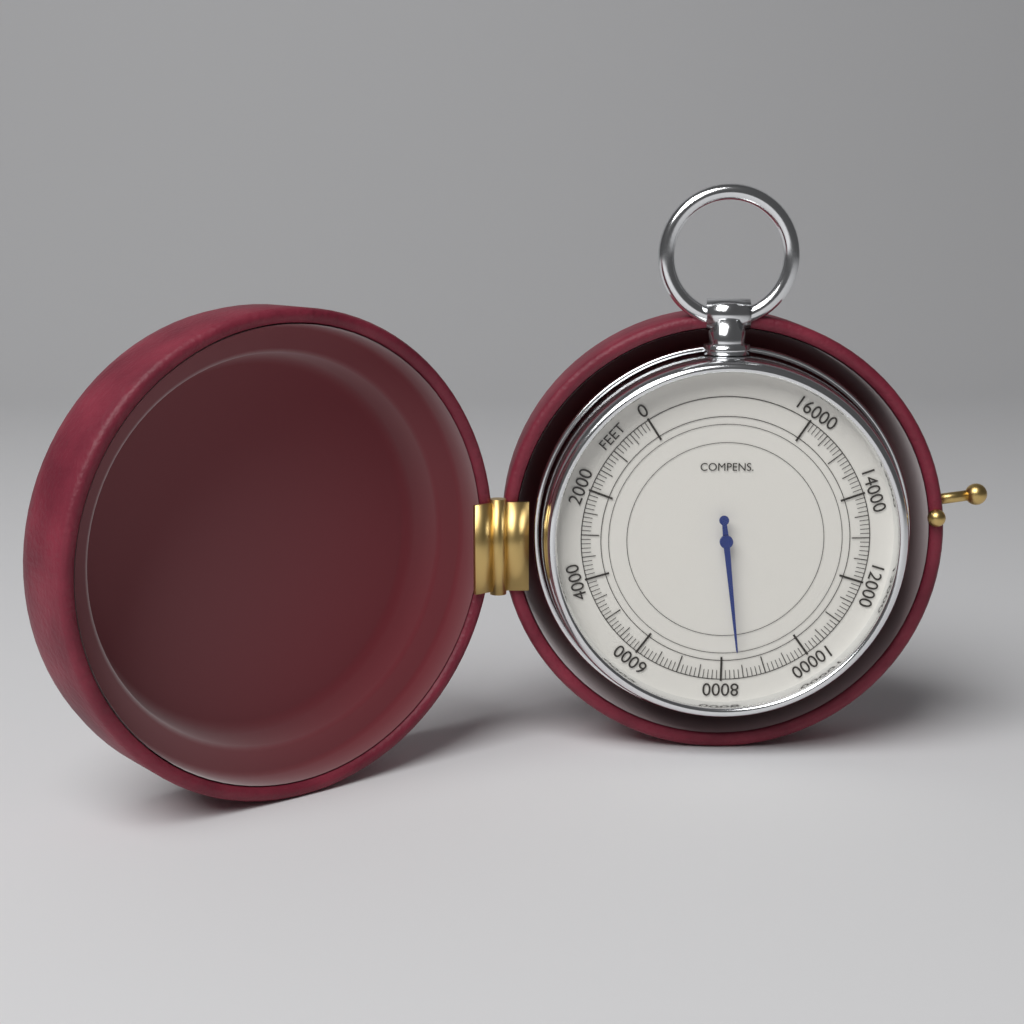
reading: 8400 feet
